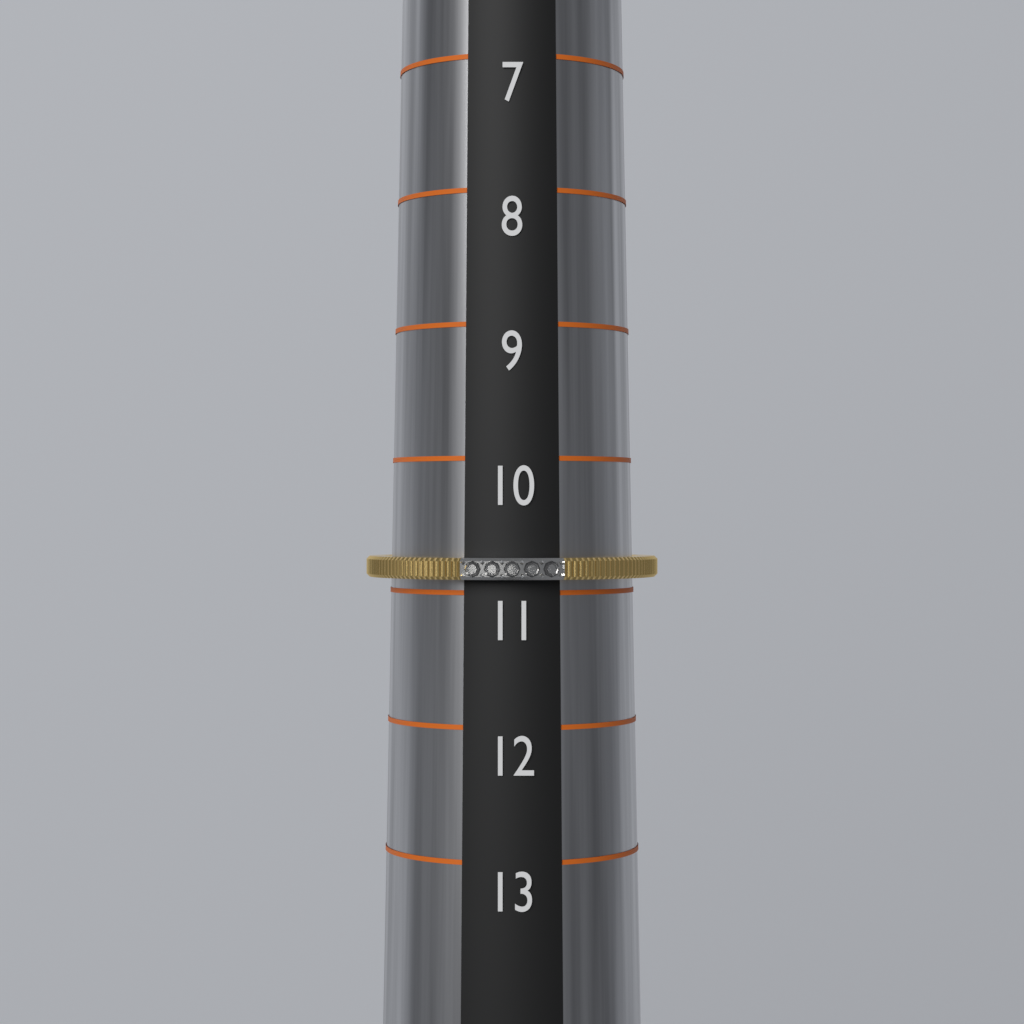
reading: 10.9 (no unit)
